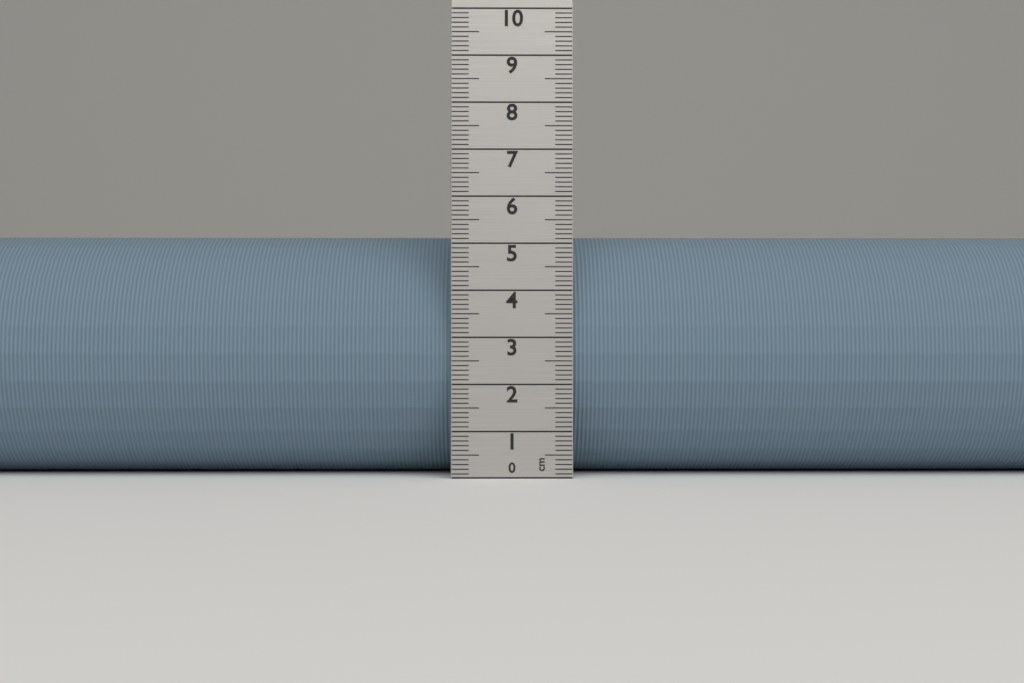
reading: 5.3 cm
